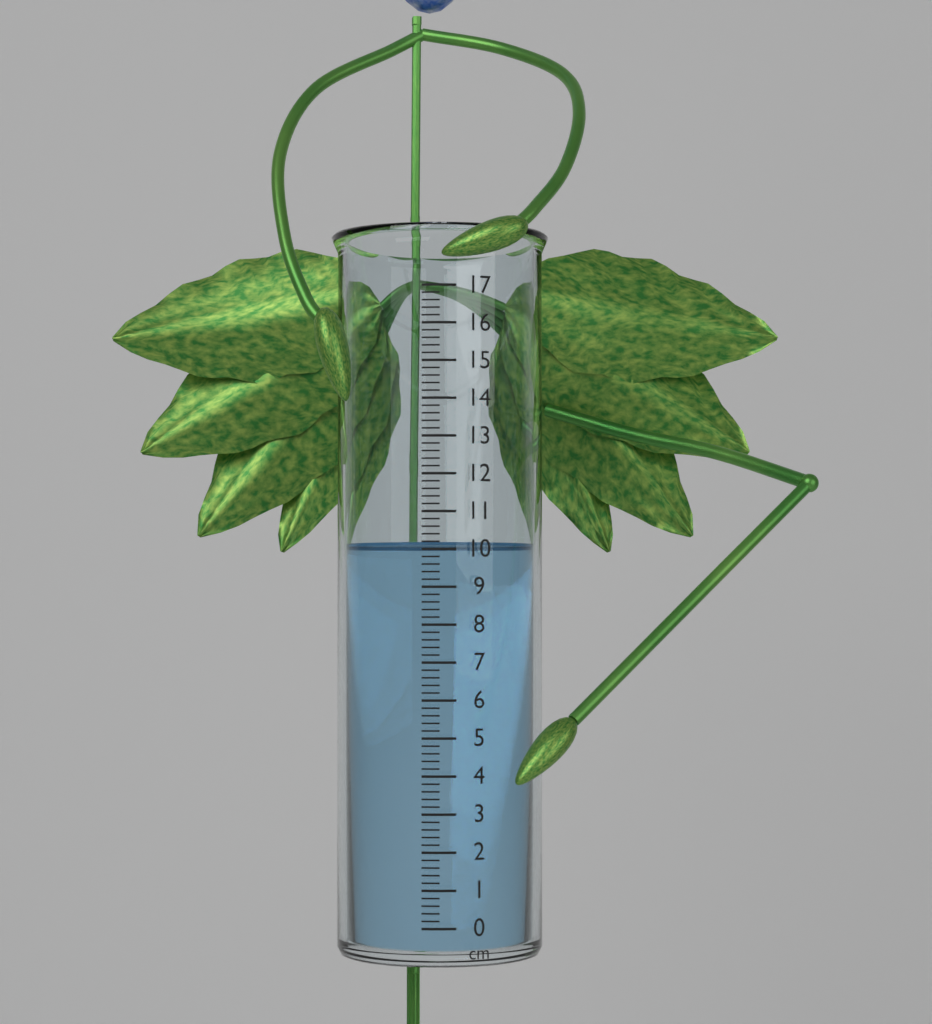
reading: 10.2 cm
